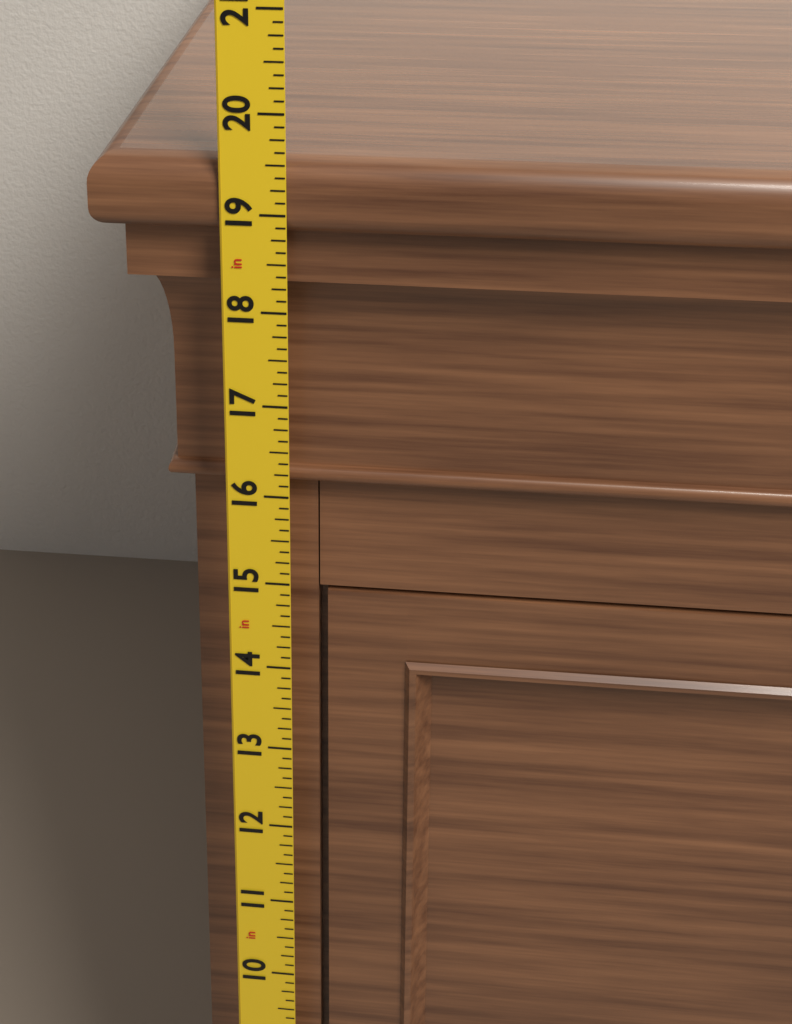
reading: 19.500 in
